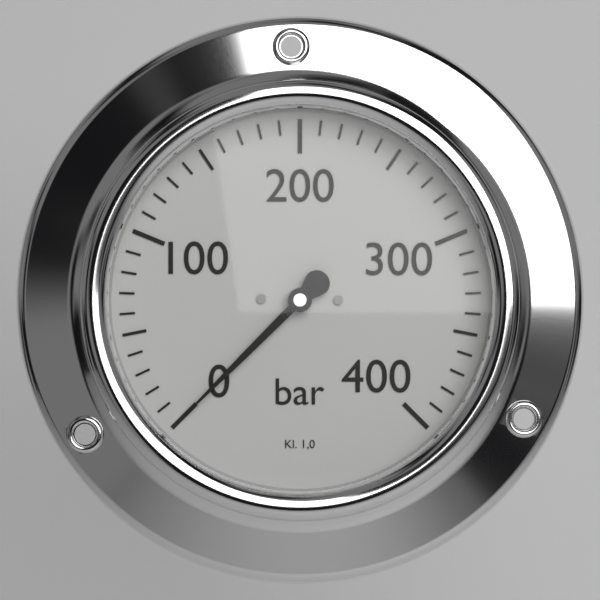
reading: 0 bar
